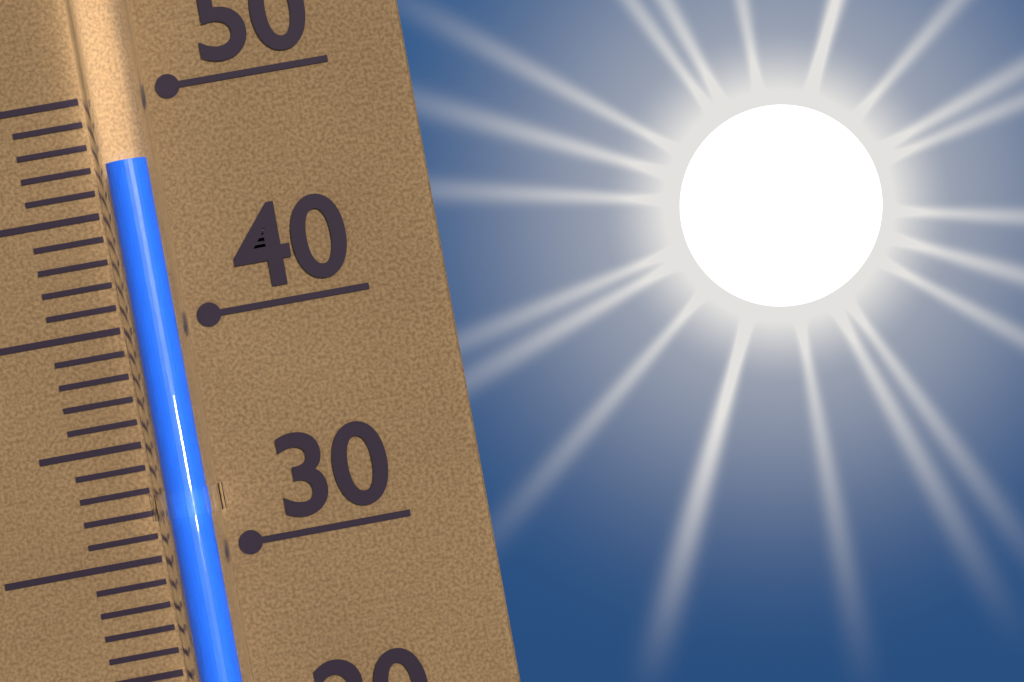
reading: 47 (no unit)
